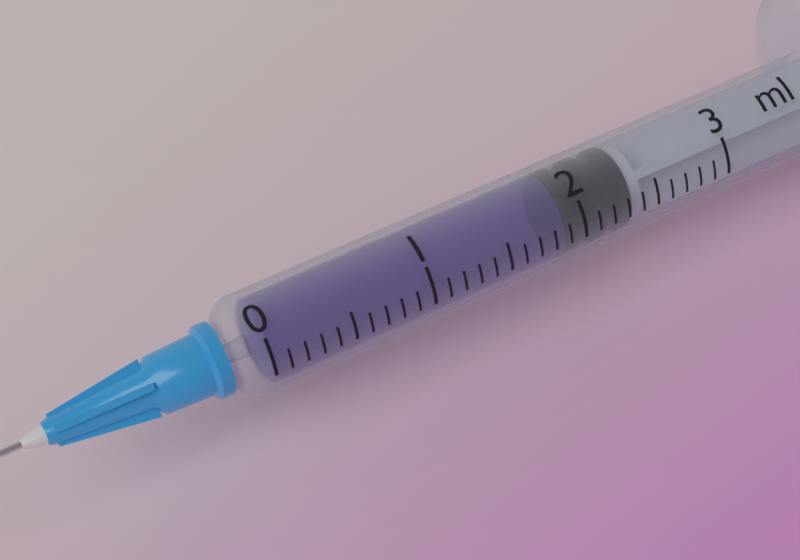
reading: 1.9 ml
